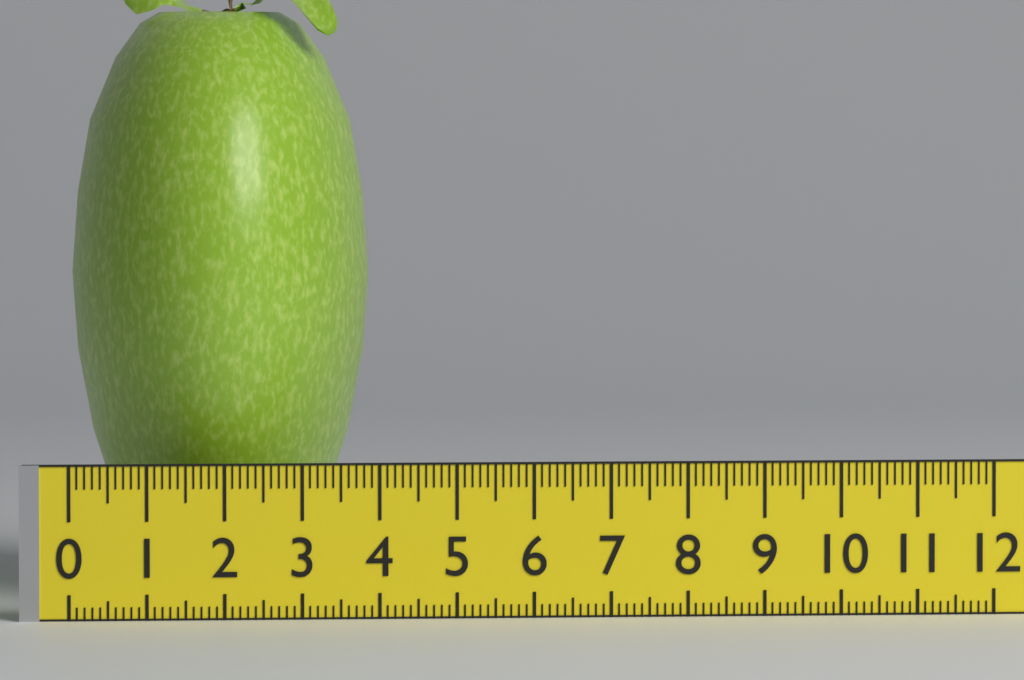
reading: 4.0 (no unit)
